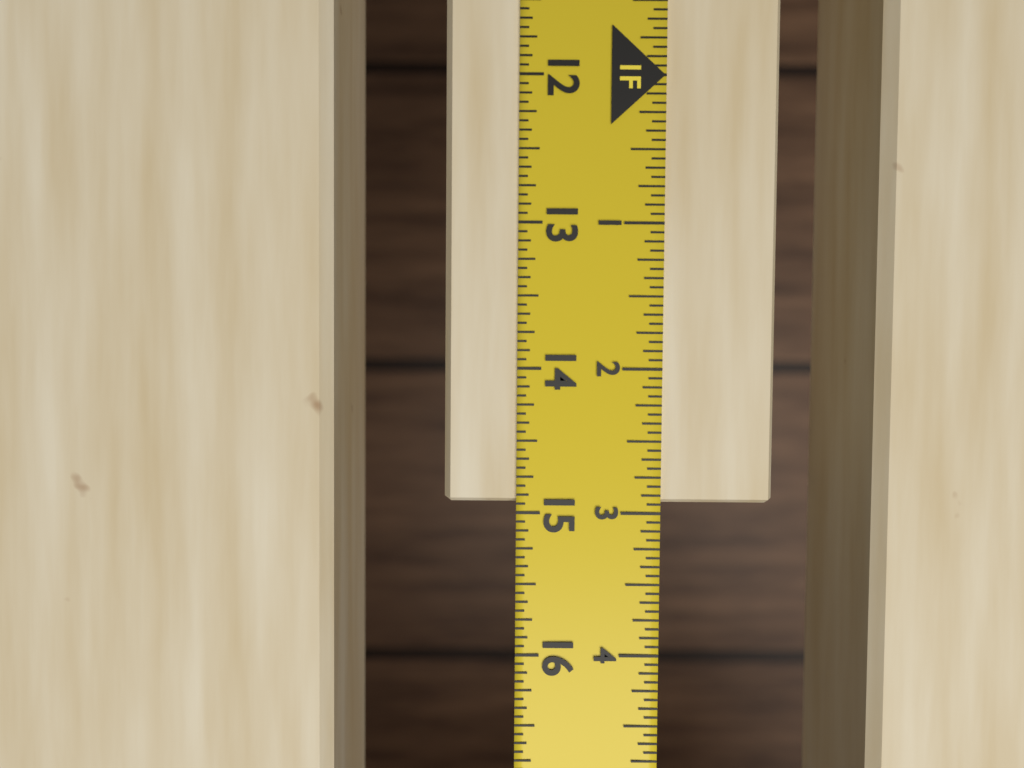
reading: 14.9375 in
